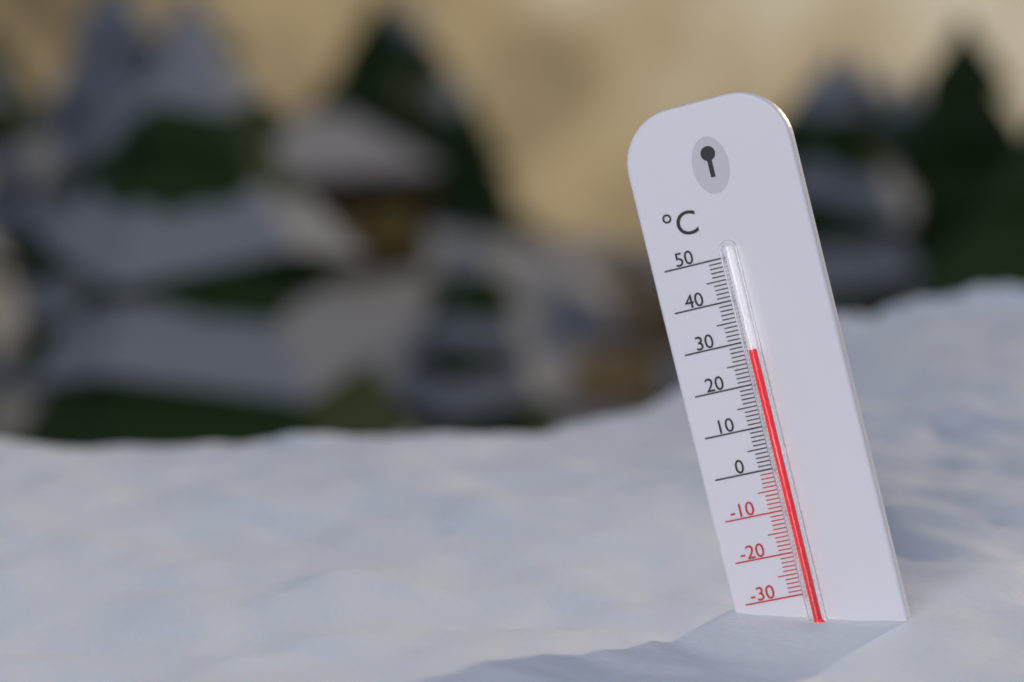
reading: 28 °C
